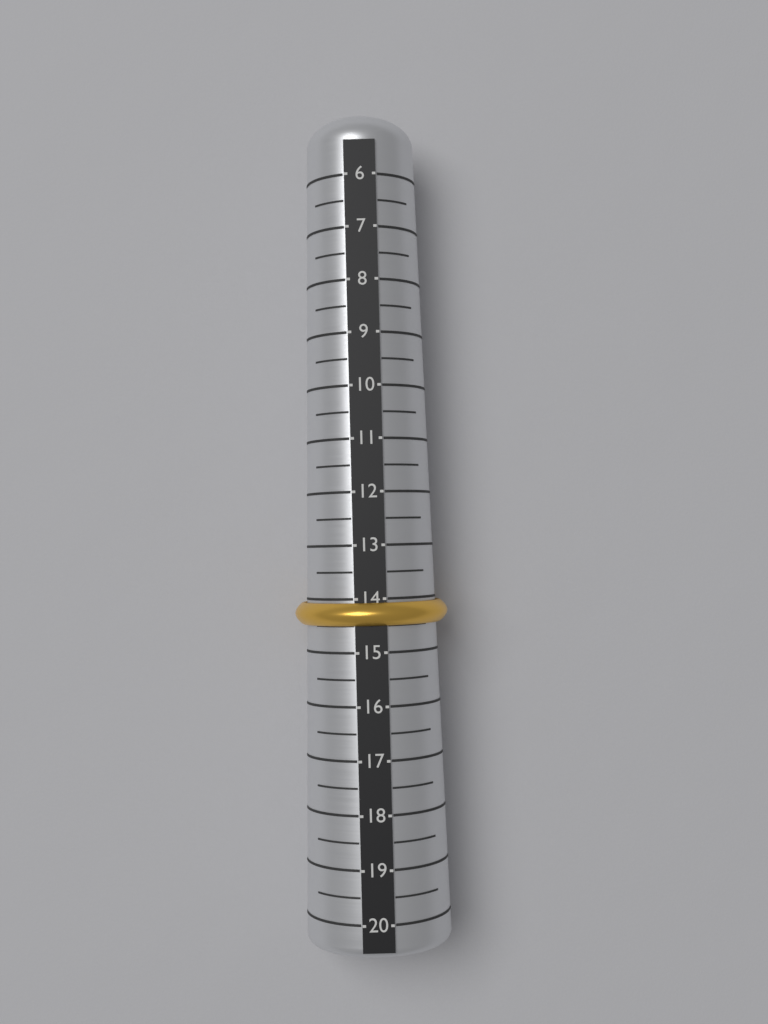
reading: 14.5 (no unit)
